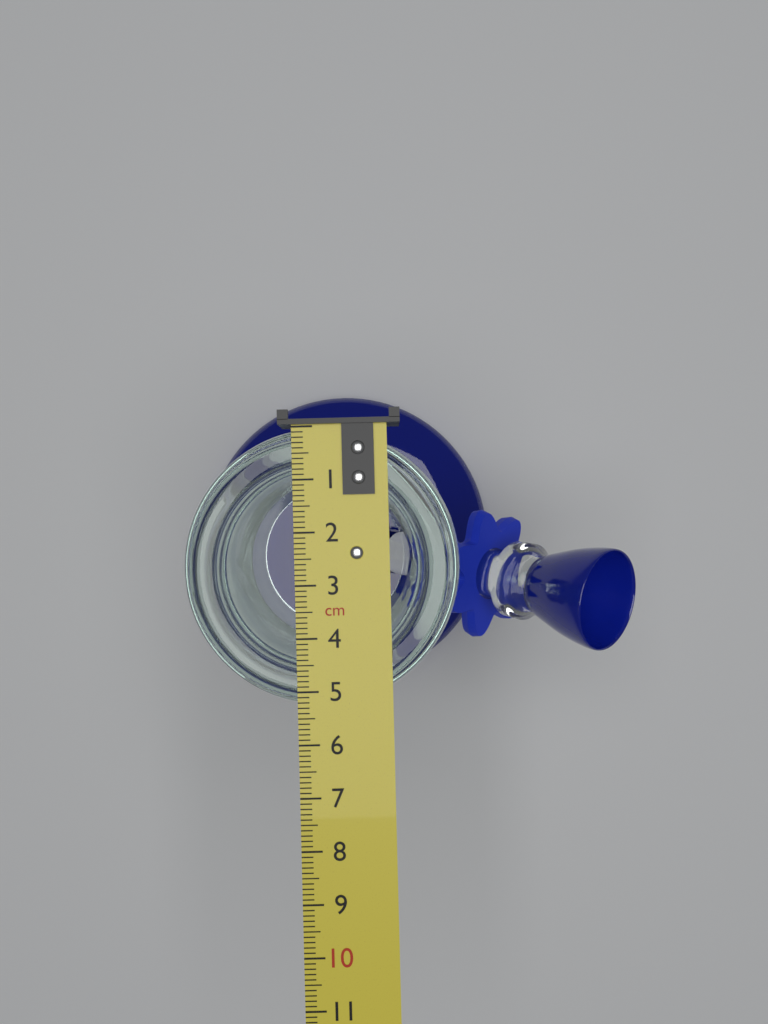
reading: 5.3 cm
